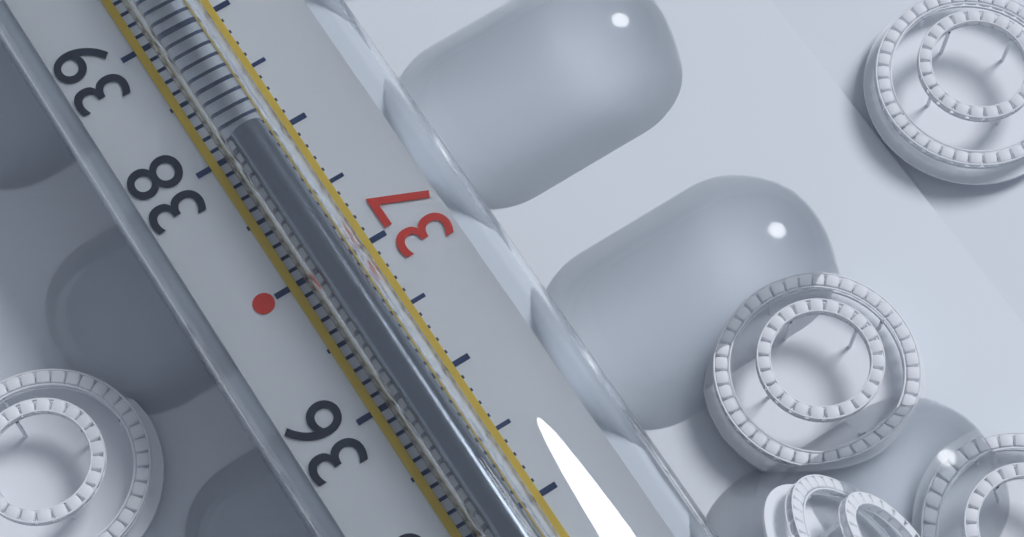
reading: 38.0 °C
